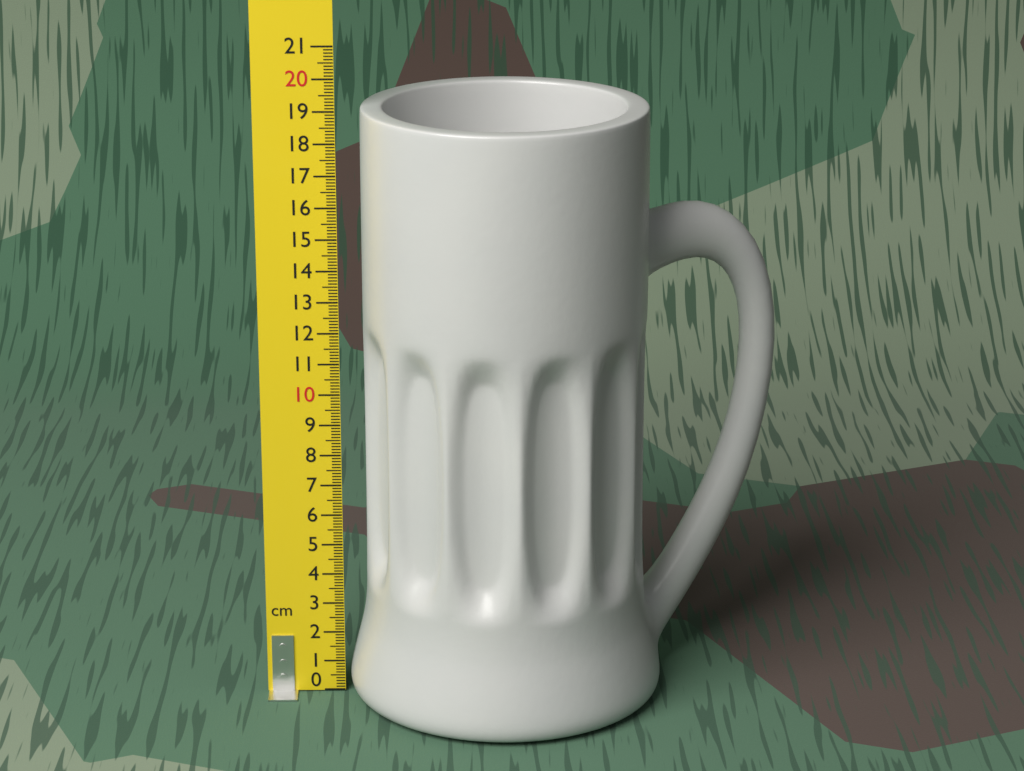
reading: 19.1 cm
